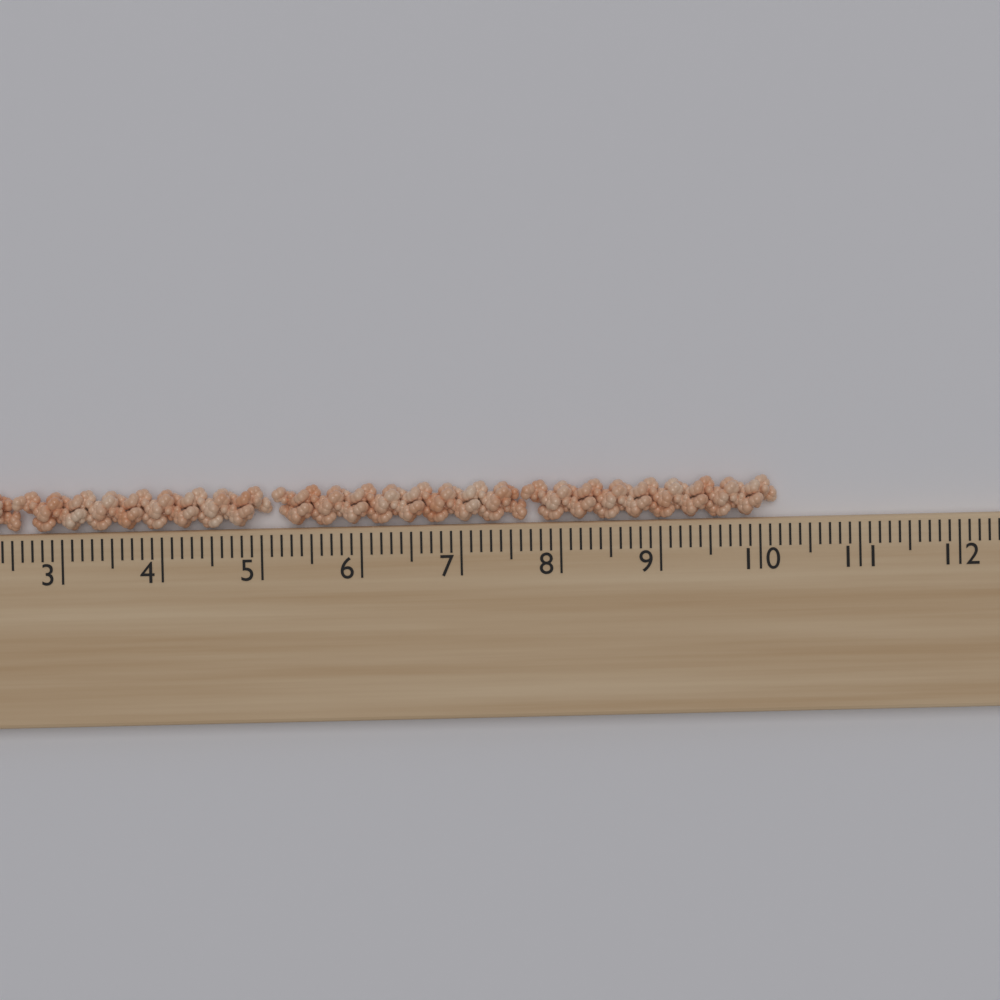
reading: 10.2 cm
